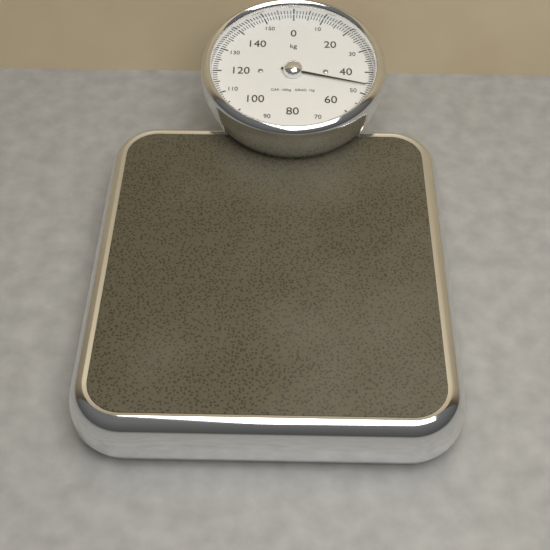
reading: 46 kg
